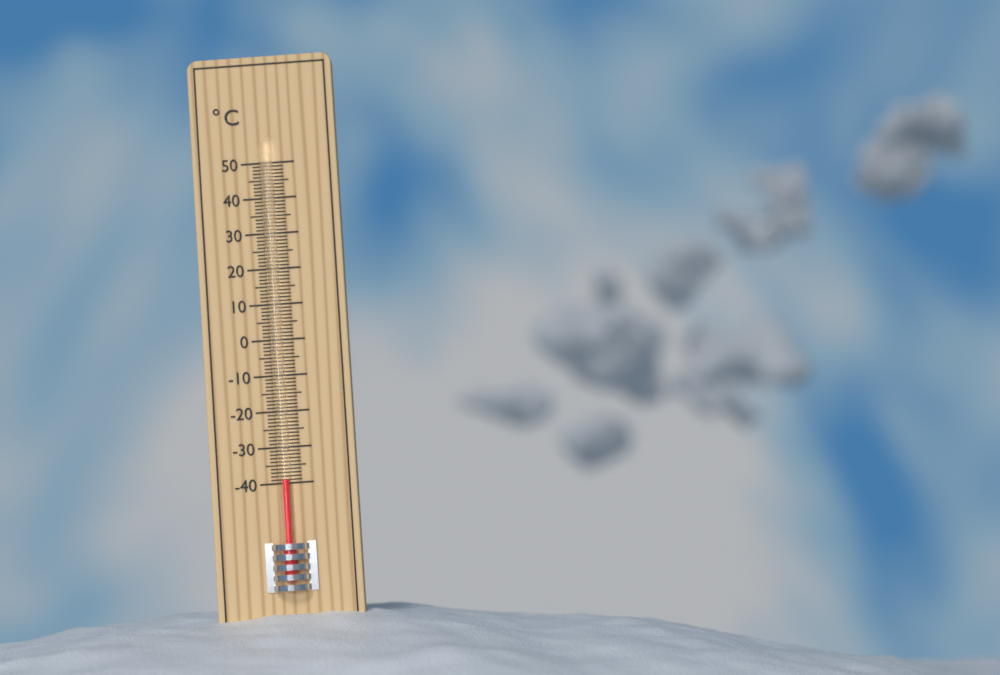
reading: -39 °C
